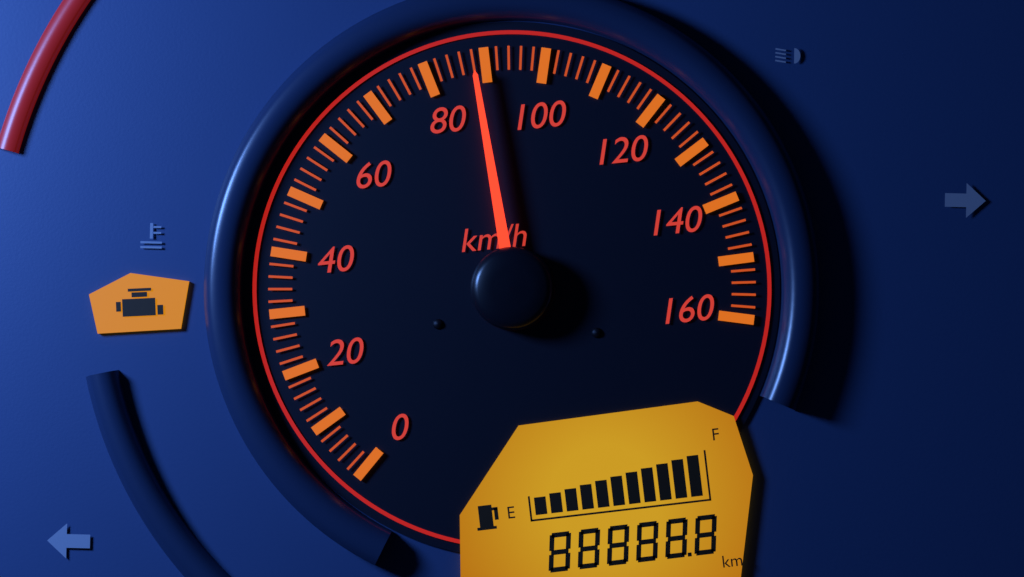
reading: 88 km/h
